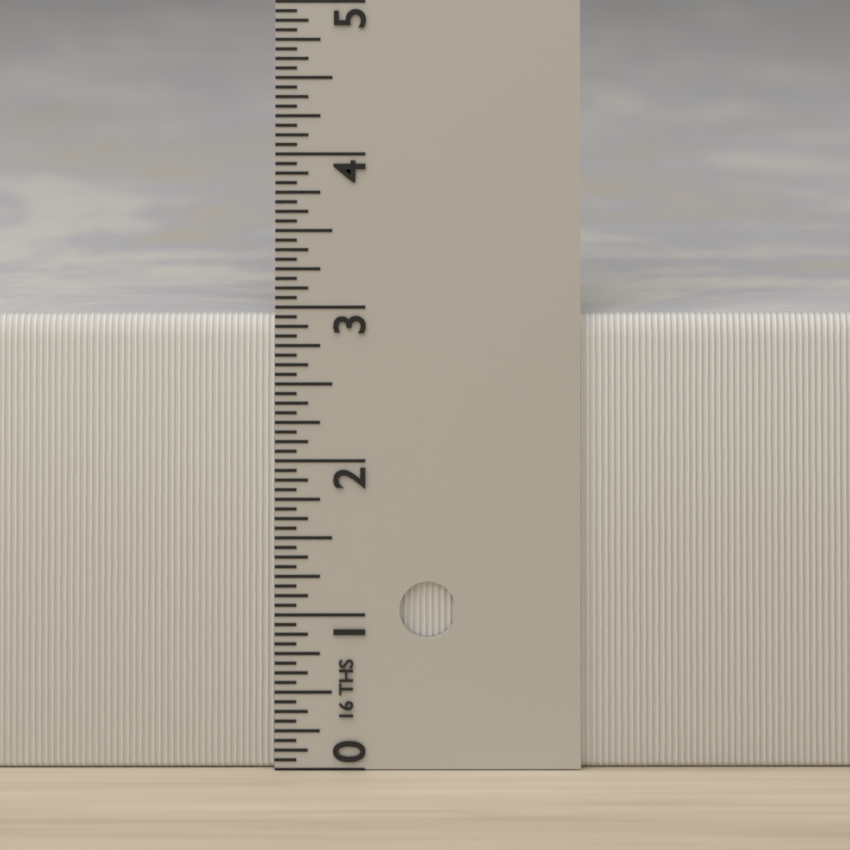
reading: 2.9375 in
